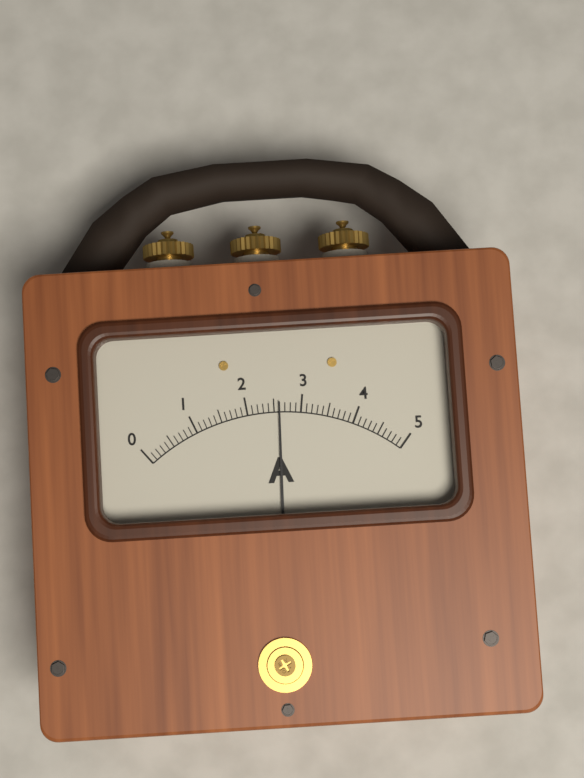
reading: 2.6 A
